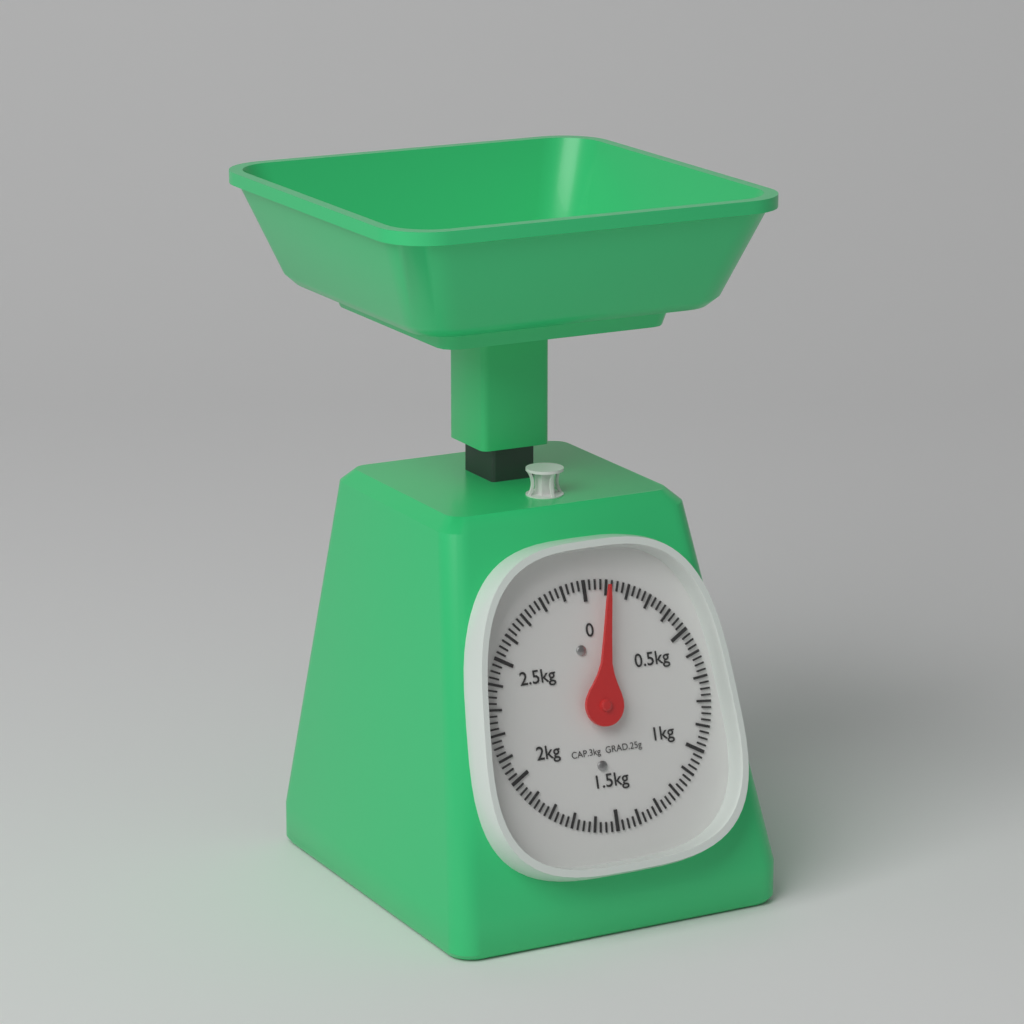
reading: 0.100 kg
